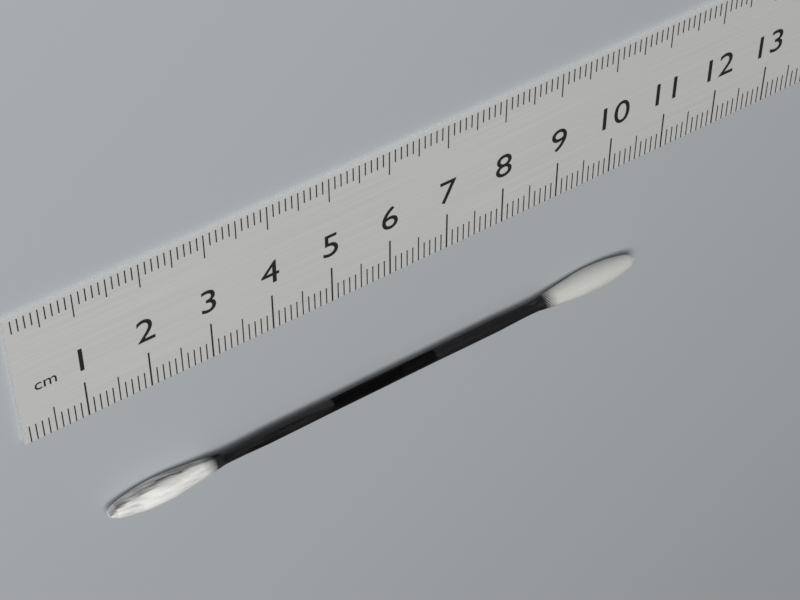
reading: 10.6 cm
